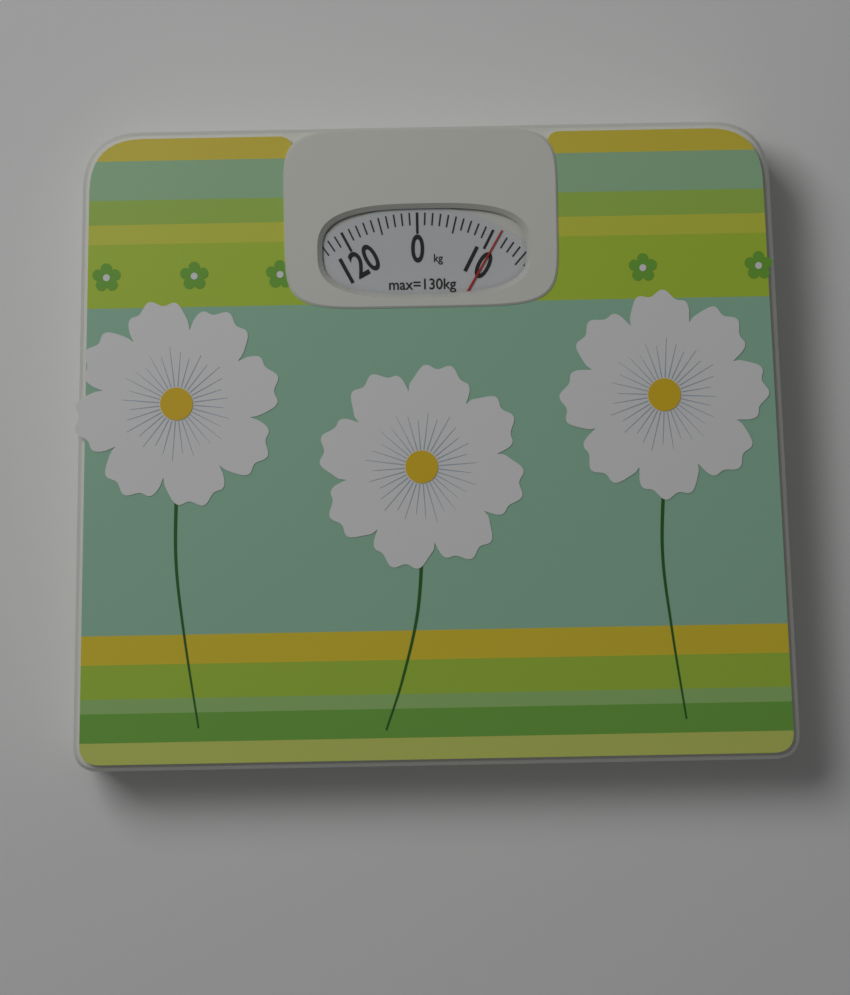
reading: 11 kg
